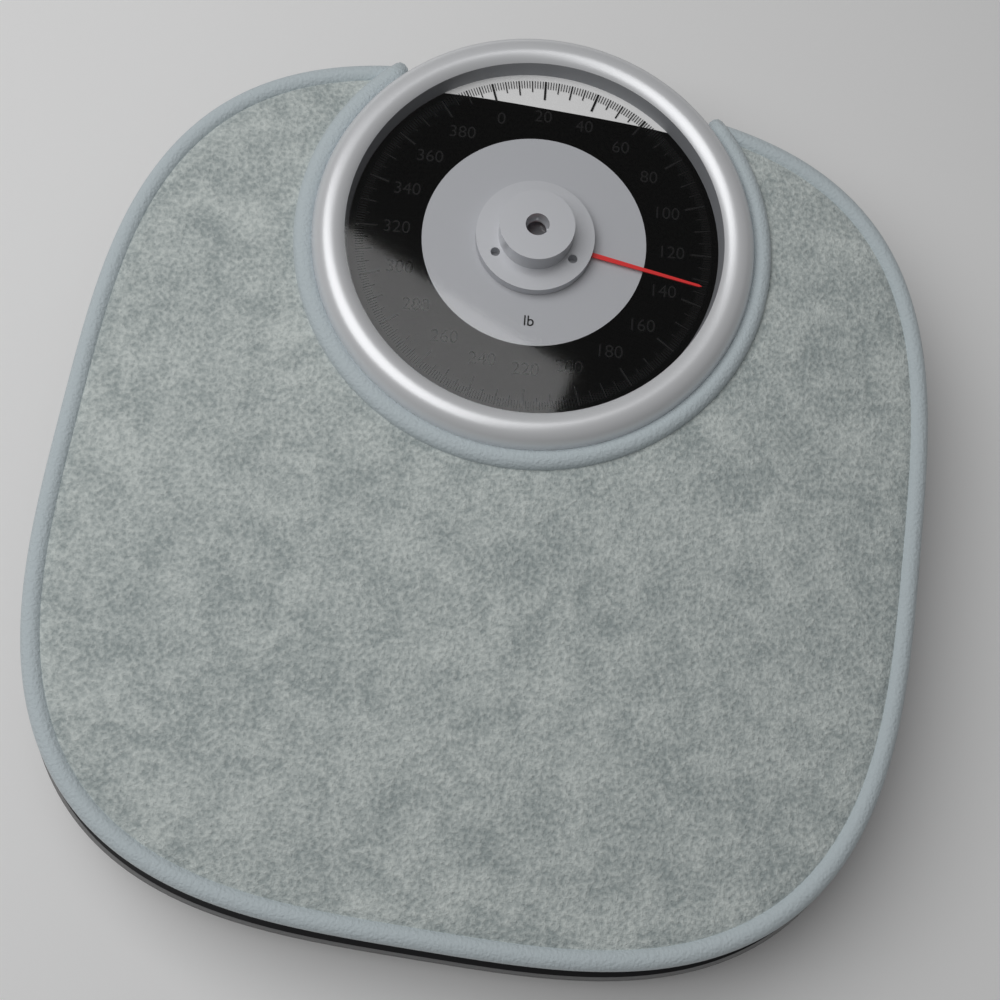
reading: 133 lb
